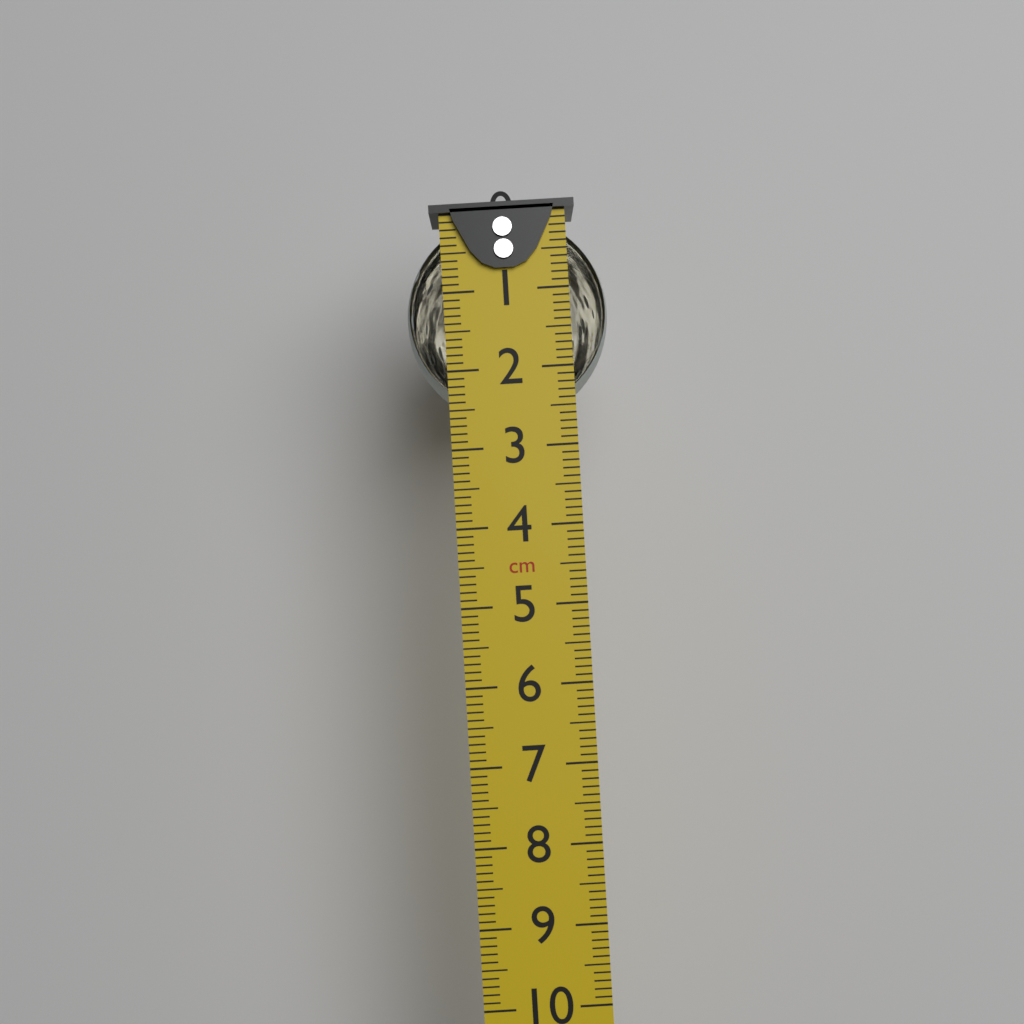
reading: 2.6 cm
